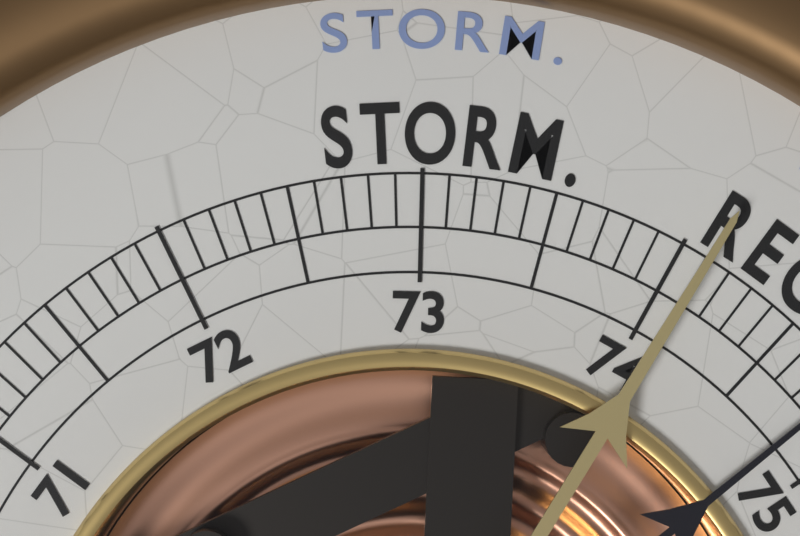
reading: 74.1 (no unit)
